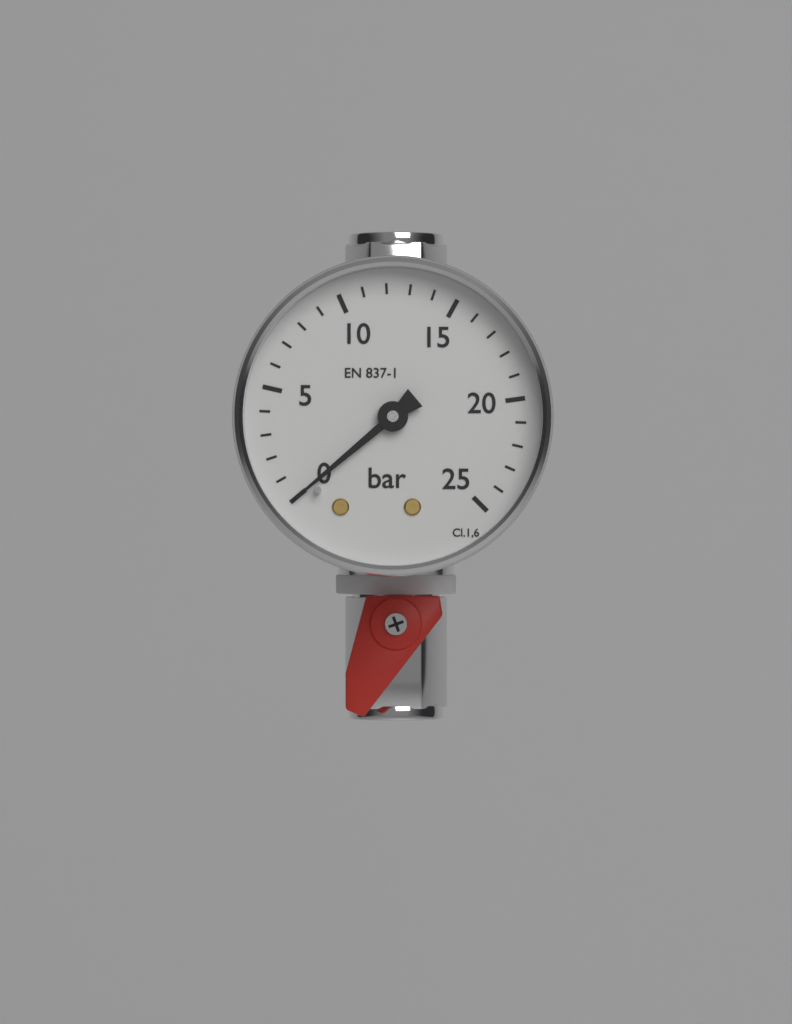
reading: 0 bar
